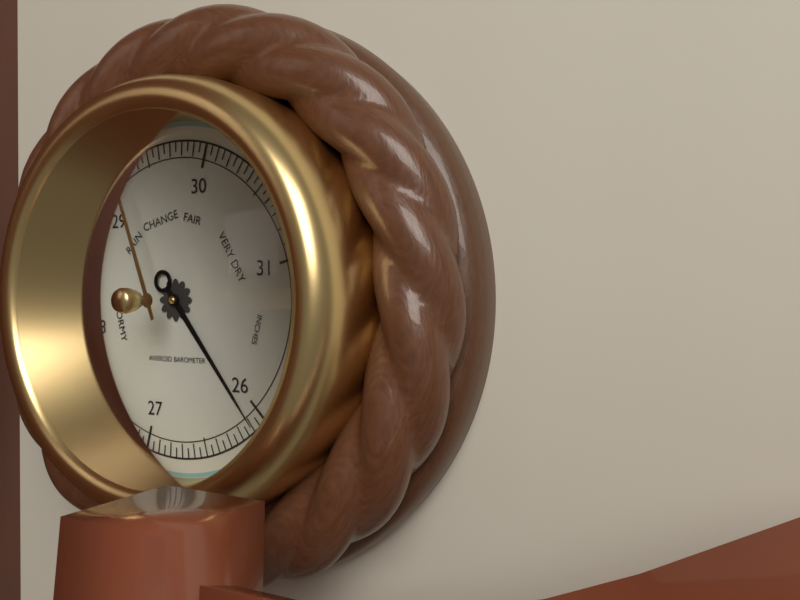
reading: 26.10 inHg
